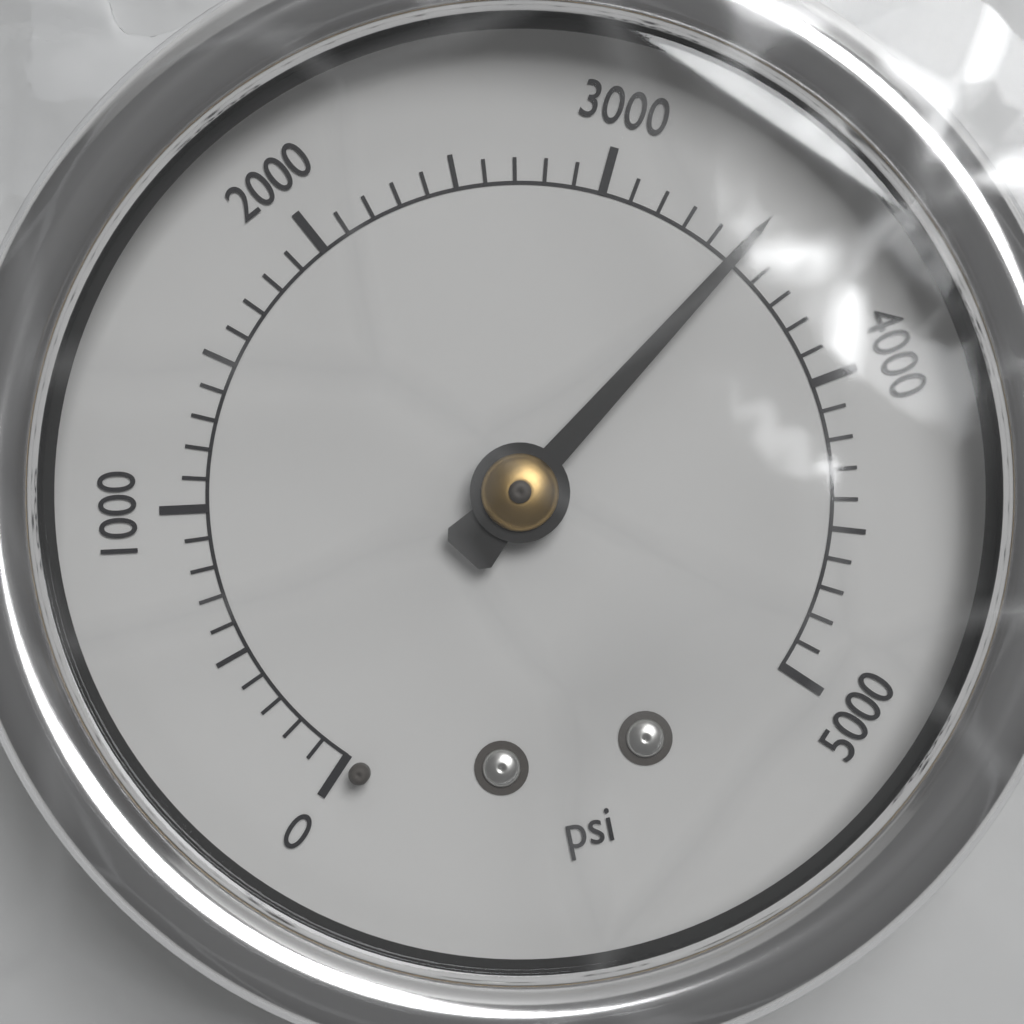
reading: 3500 psi
